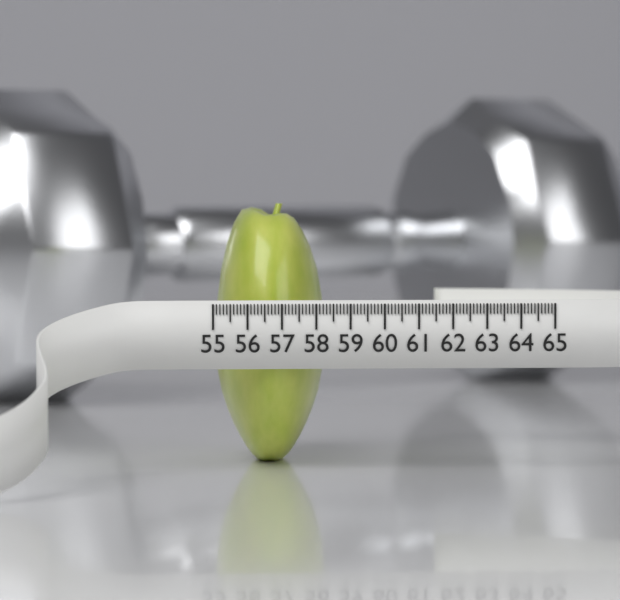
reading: 58.3 (no unit)
